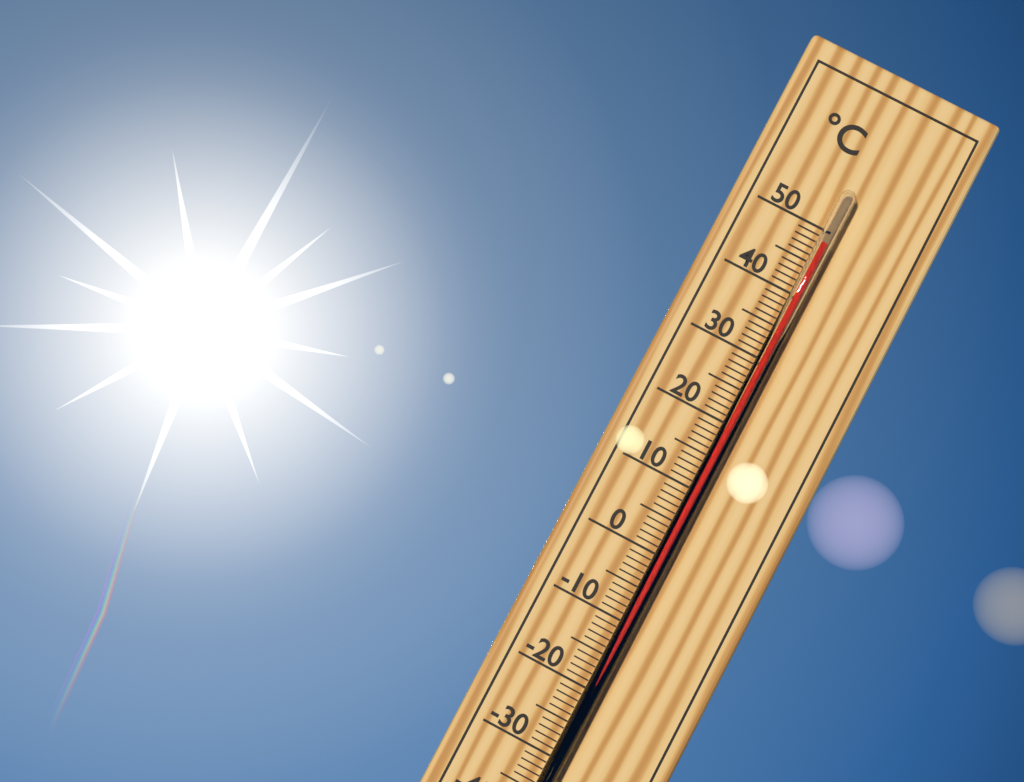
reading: 48 °C
